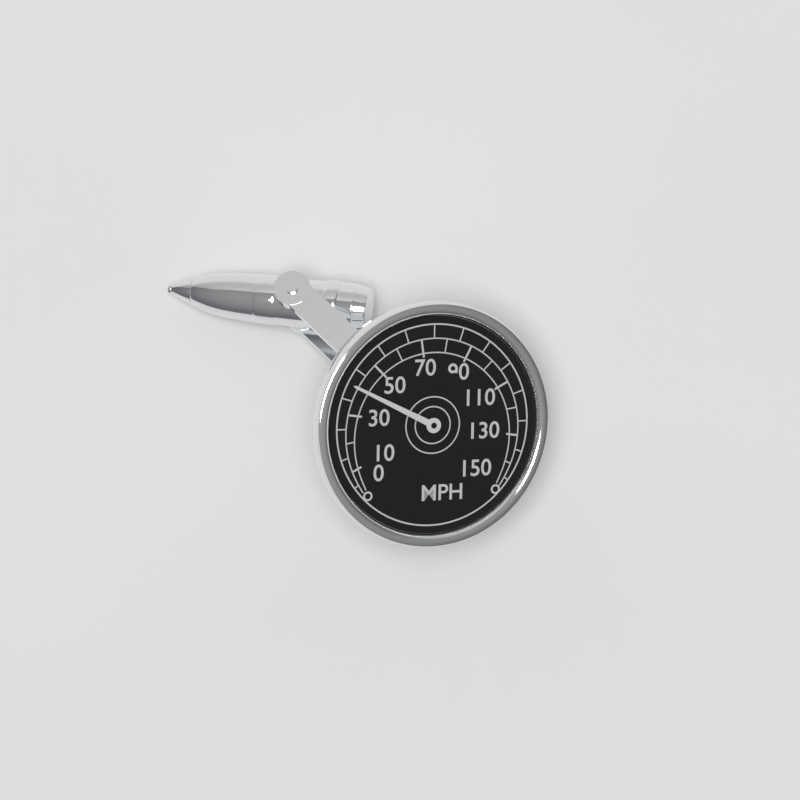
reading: 40 MPH
